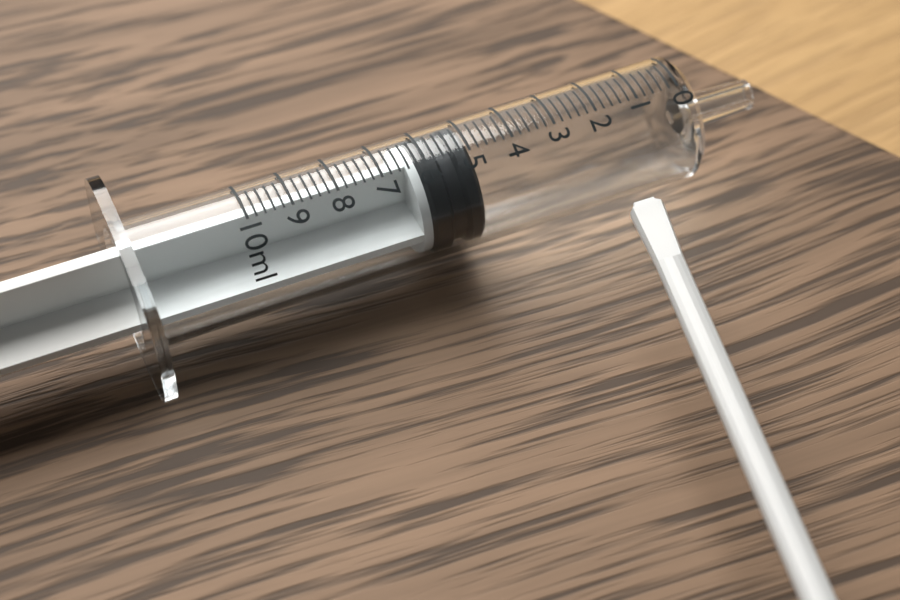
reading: 5.0 ml
